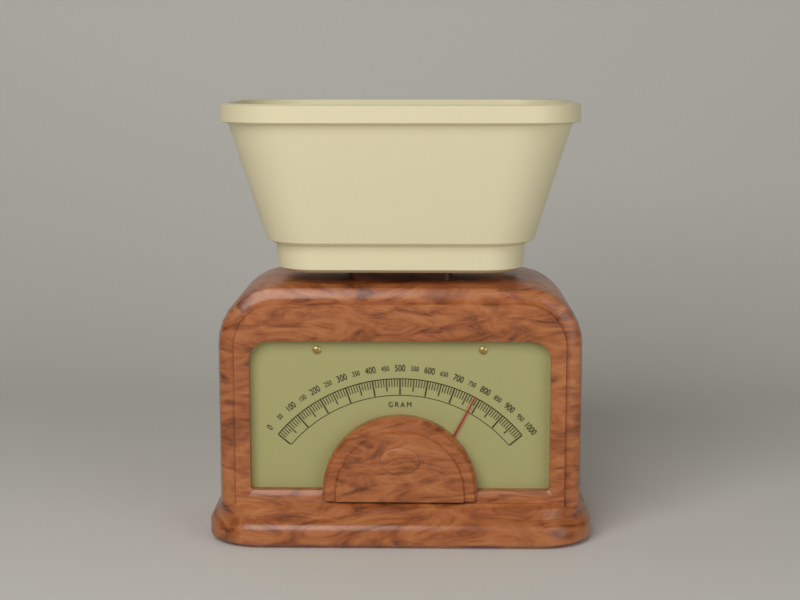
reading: 780 g
